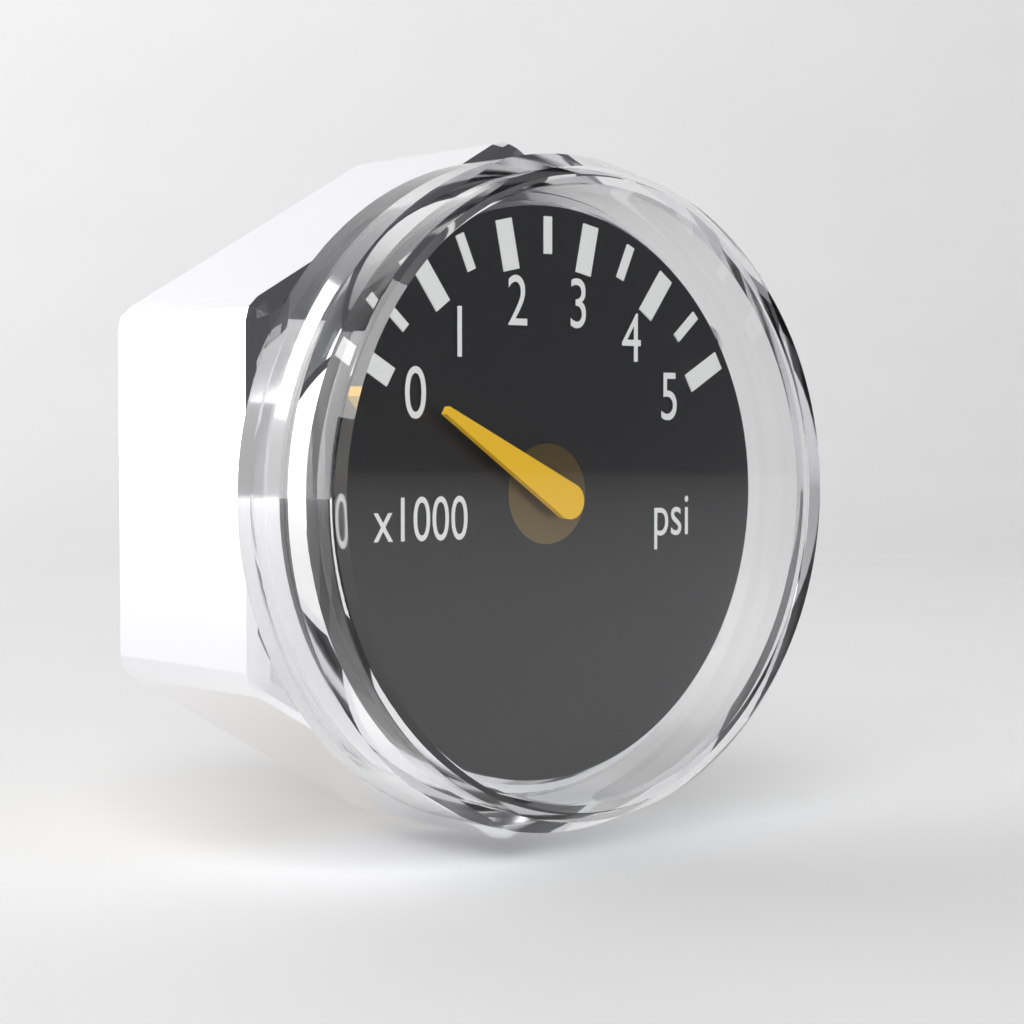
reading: 0 psi
